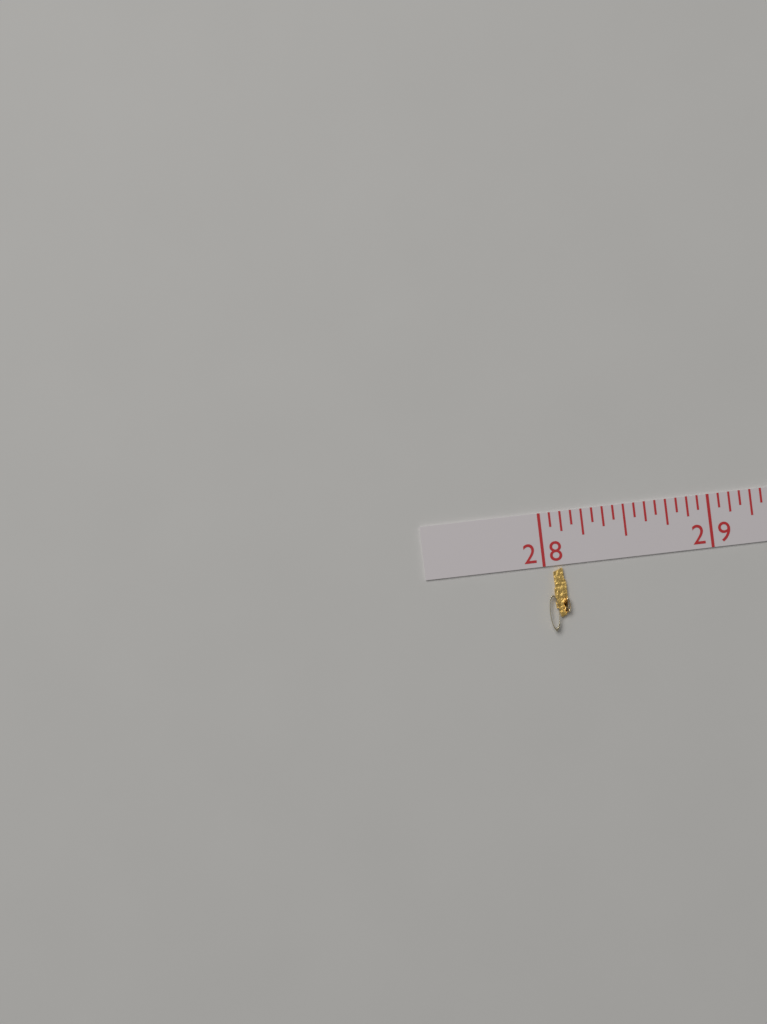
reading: 28.1250 (no unit)
